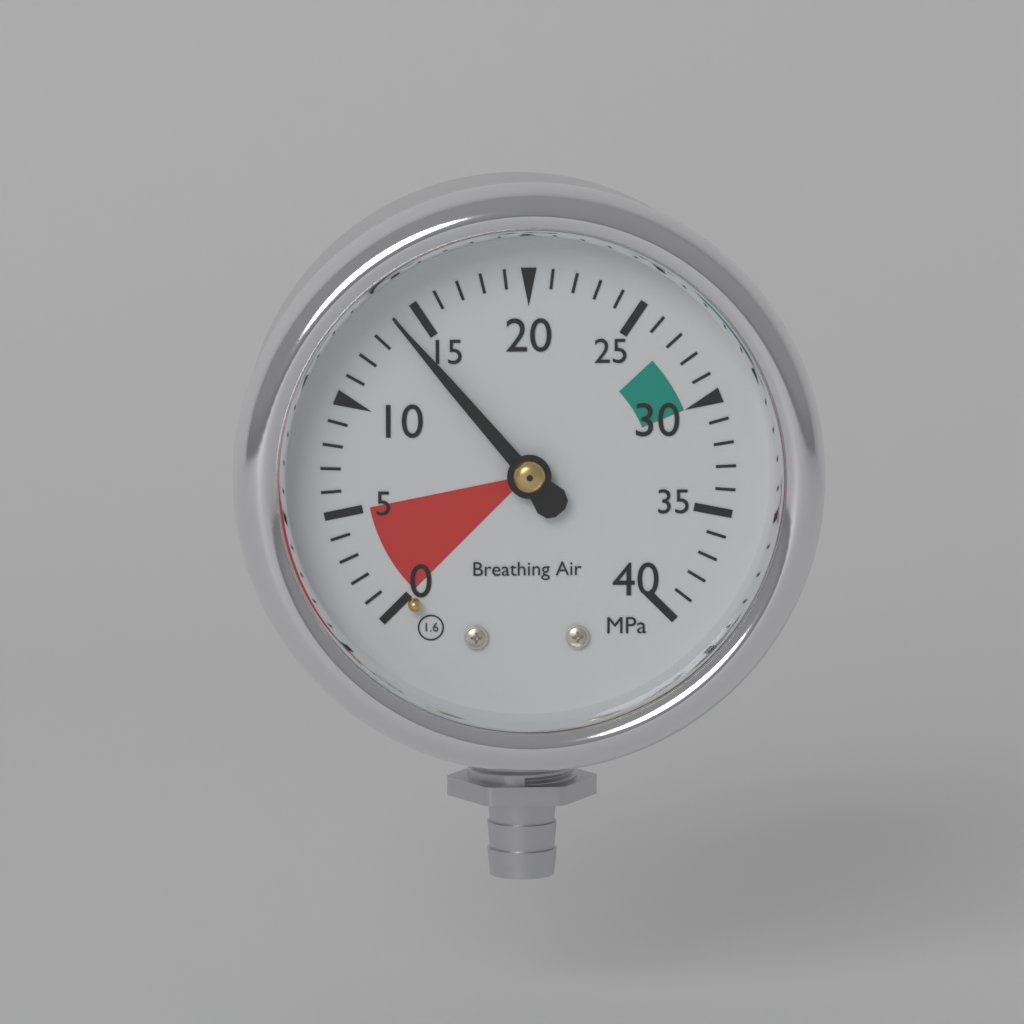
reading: 14 MPa
